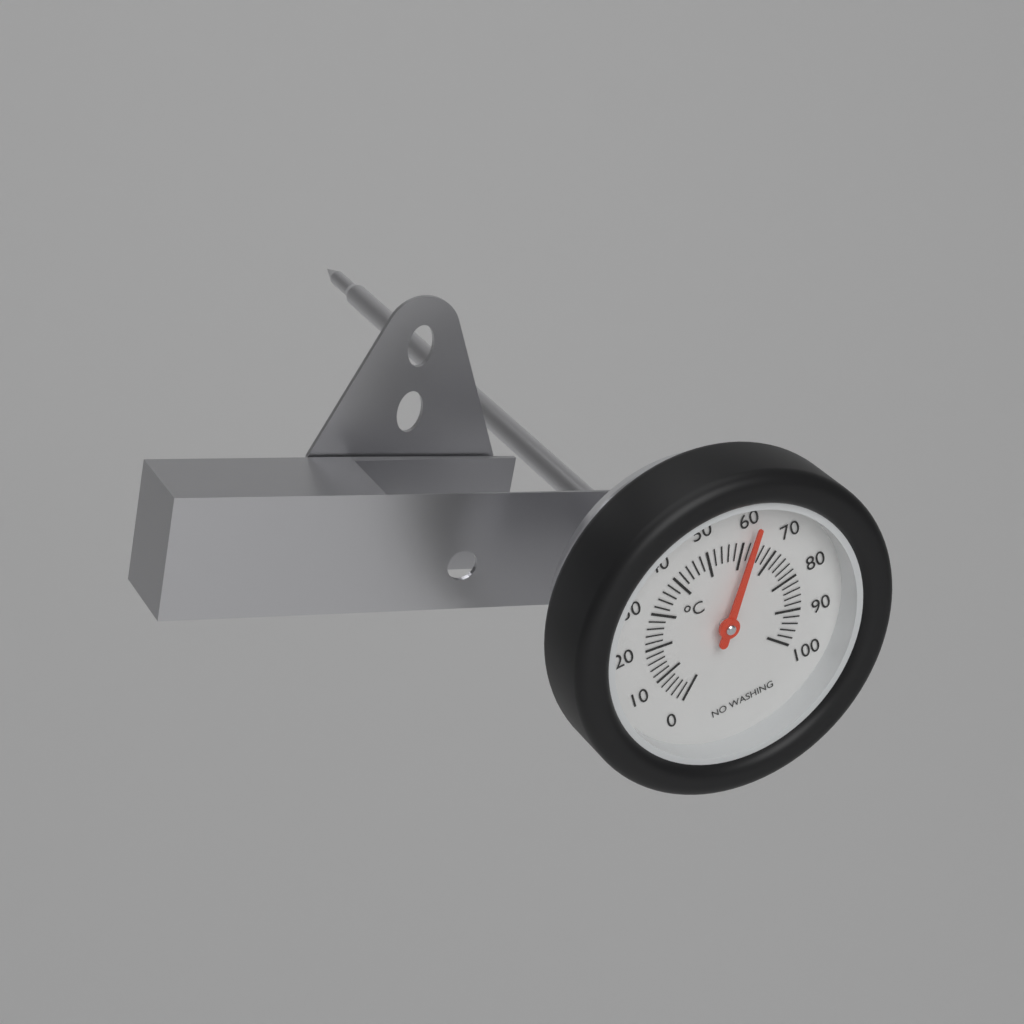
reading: 62 °C
